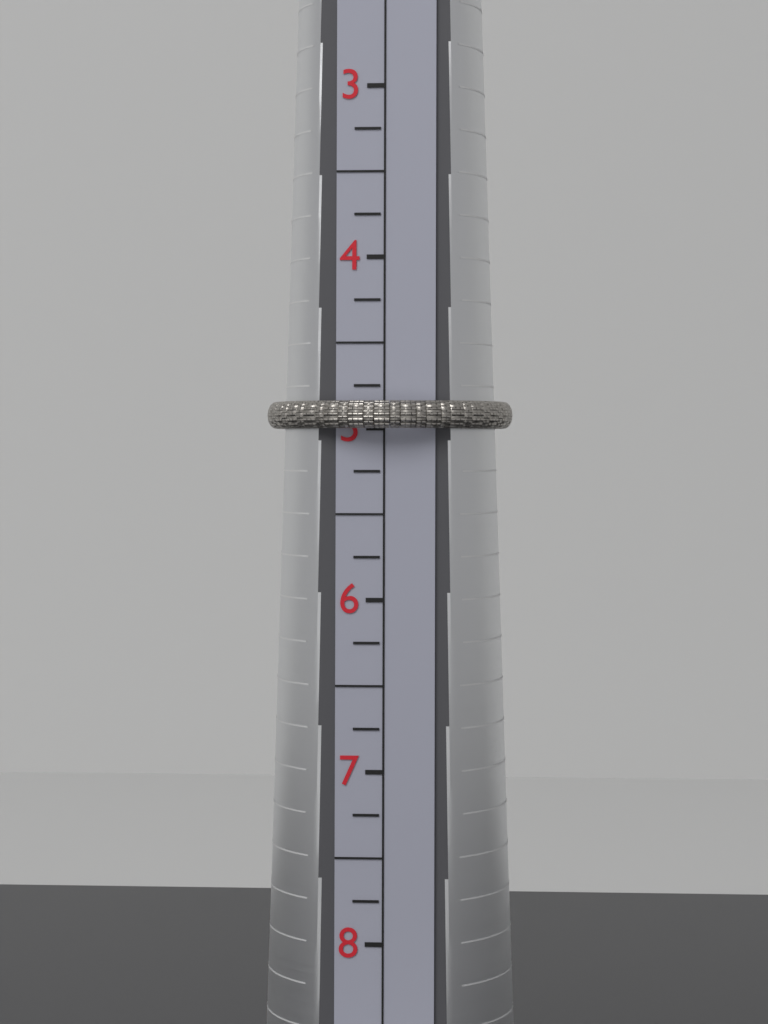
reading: 5.00 (no unit)
